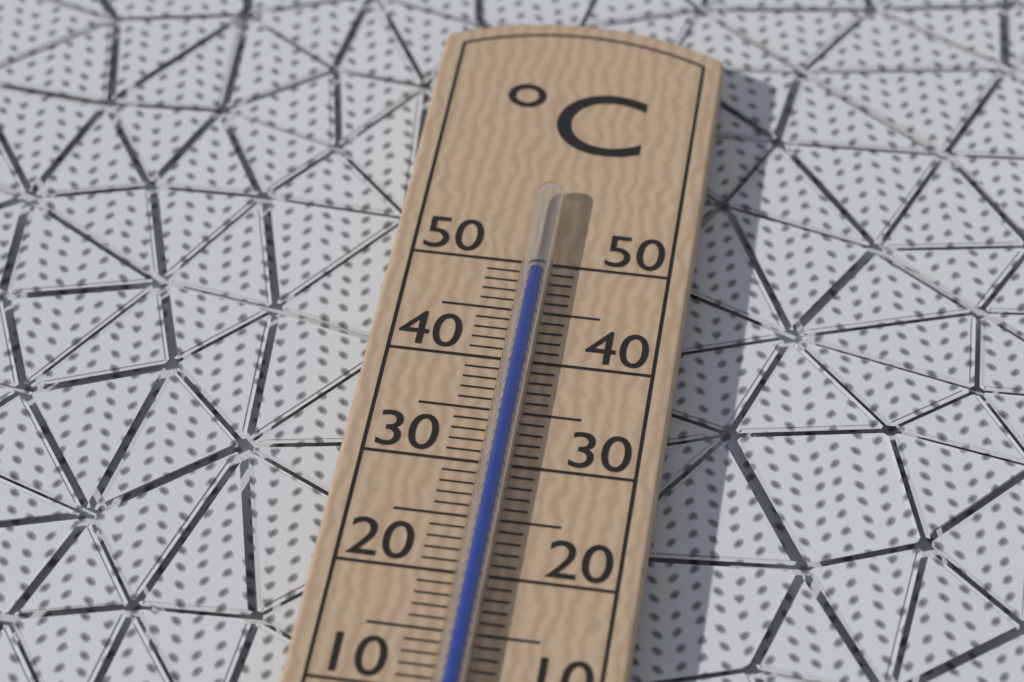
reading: 48 °C
